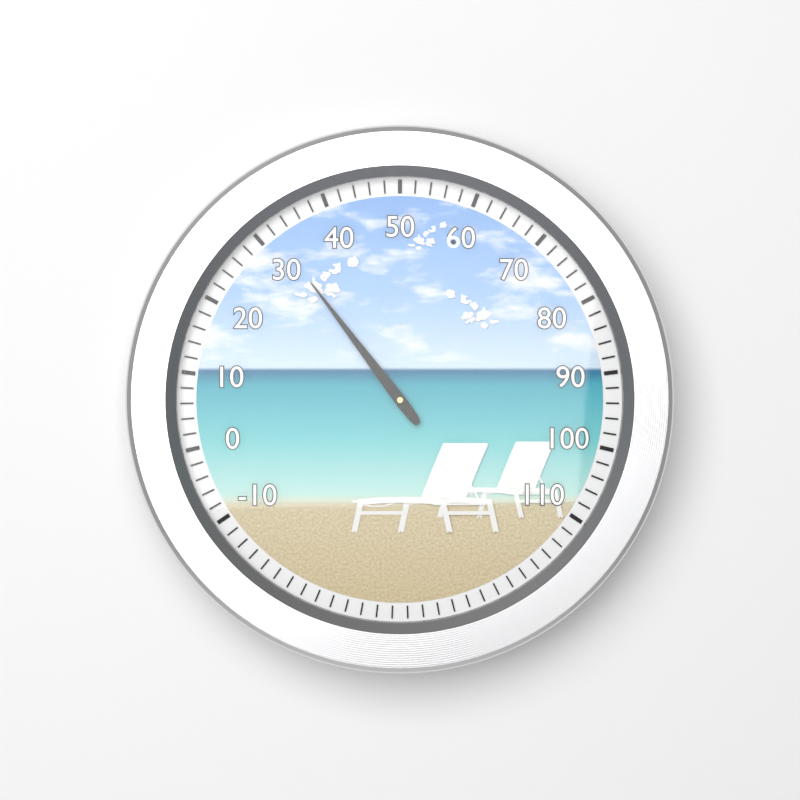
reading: 32 (no unit)
